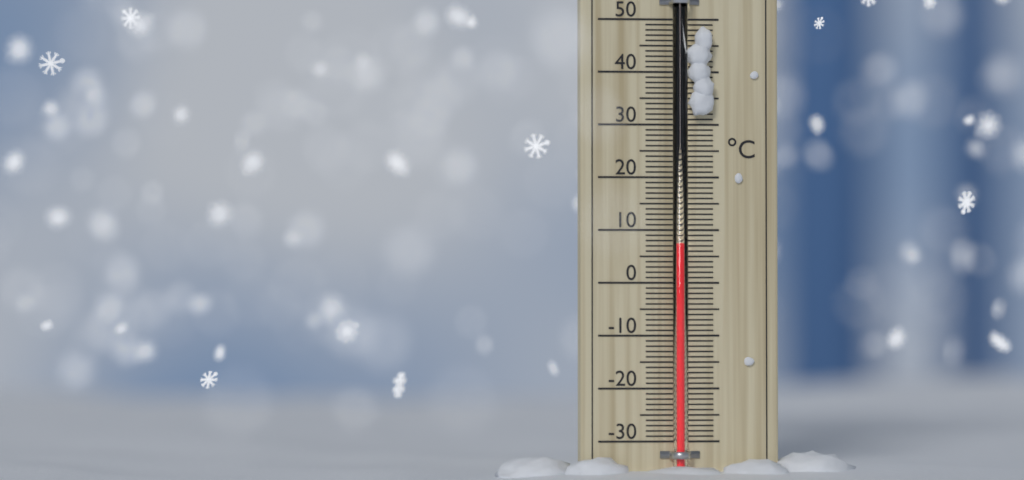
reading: 7 °C
